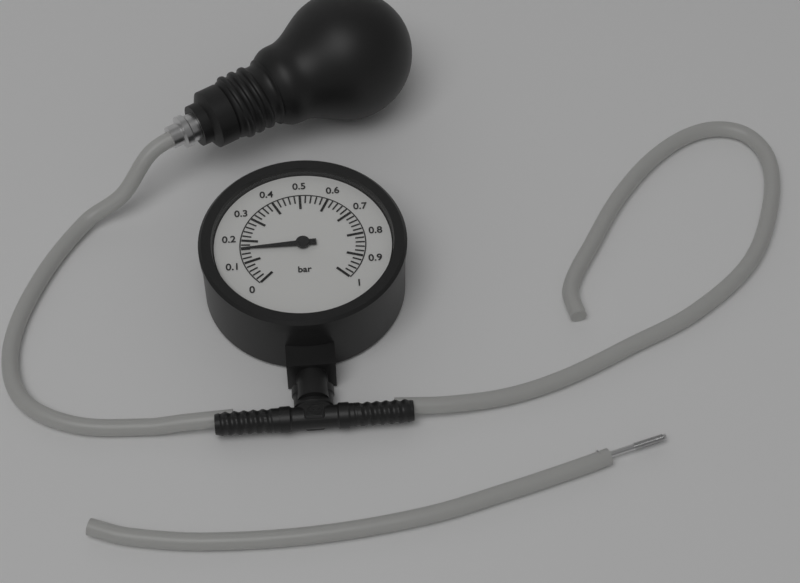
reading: 0.16 bar
